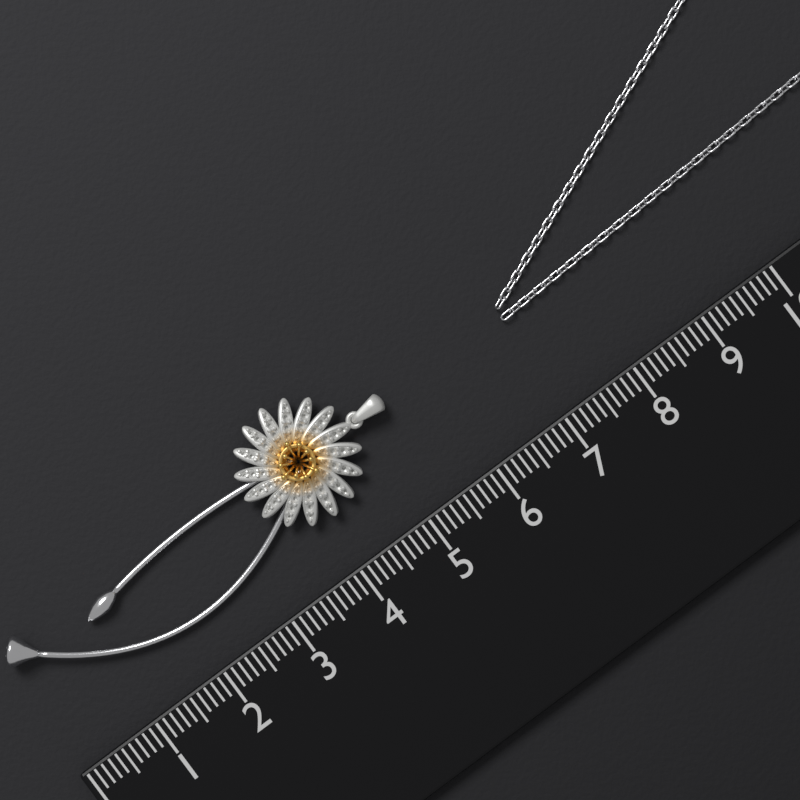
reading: 5.4 (no unit)
